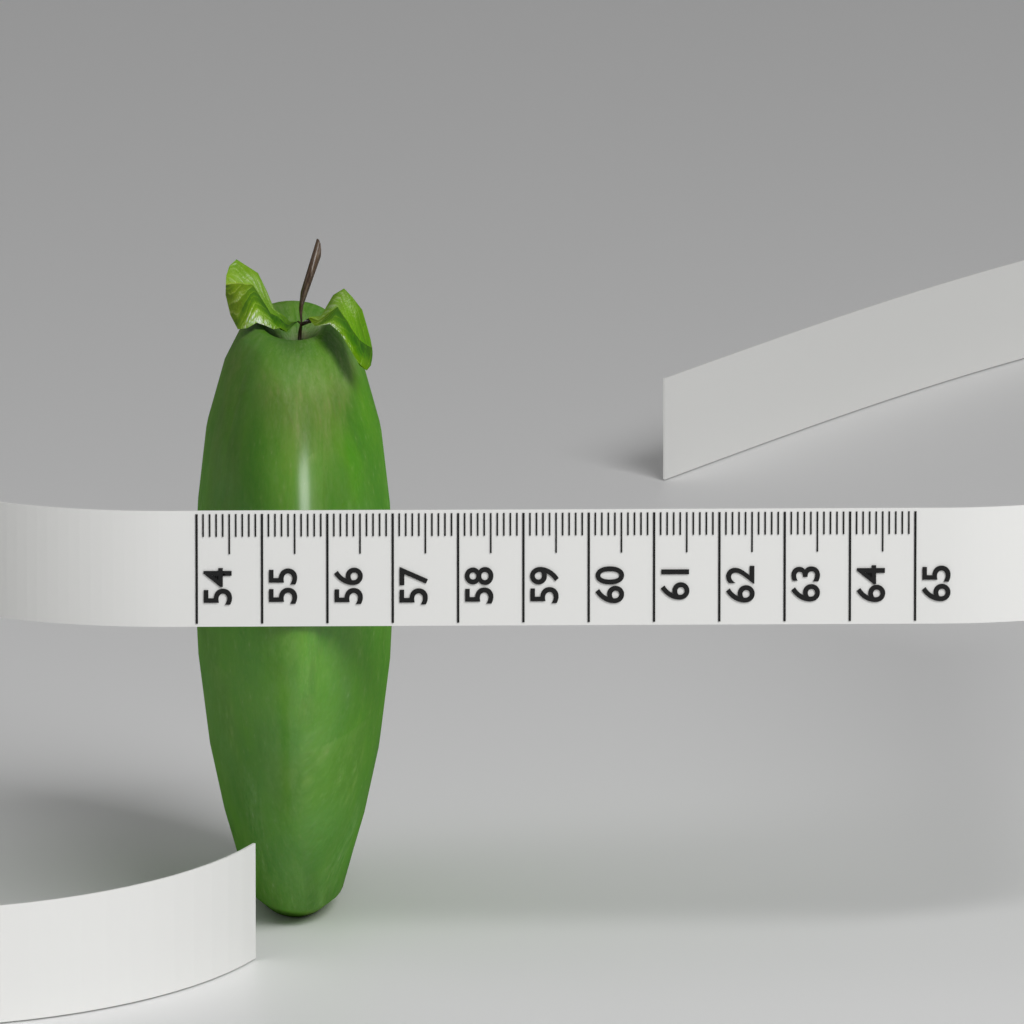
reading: 57.1 (no unit)
